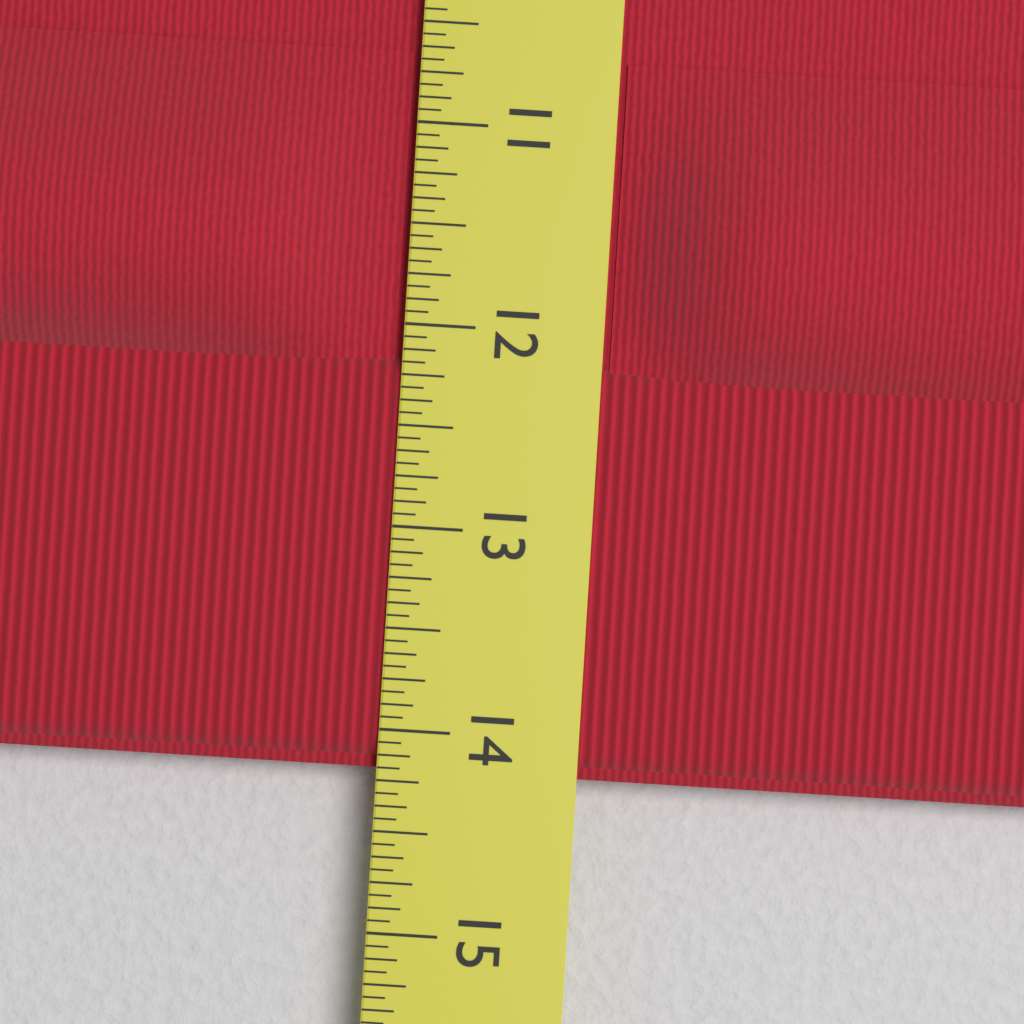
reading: 14.1875 in
